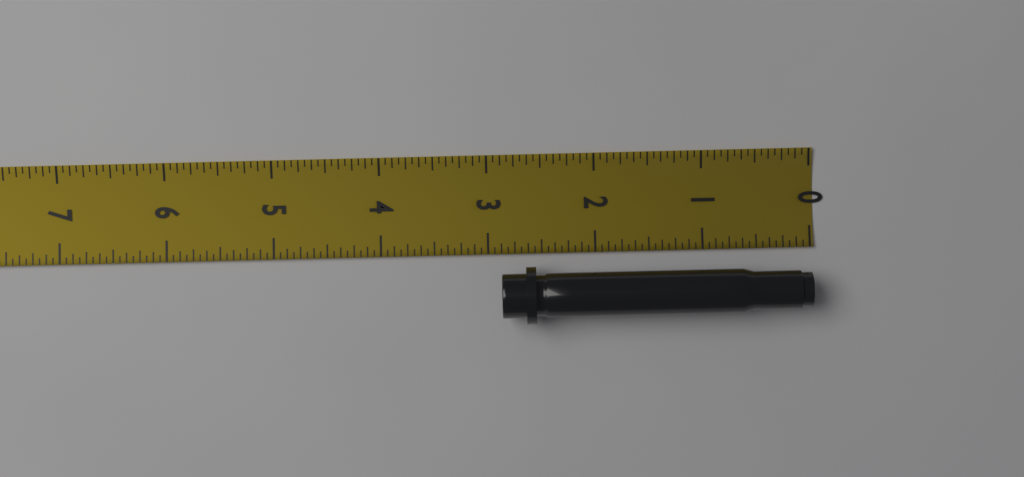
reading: 2.8750 in
